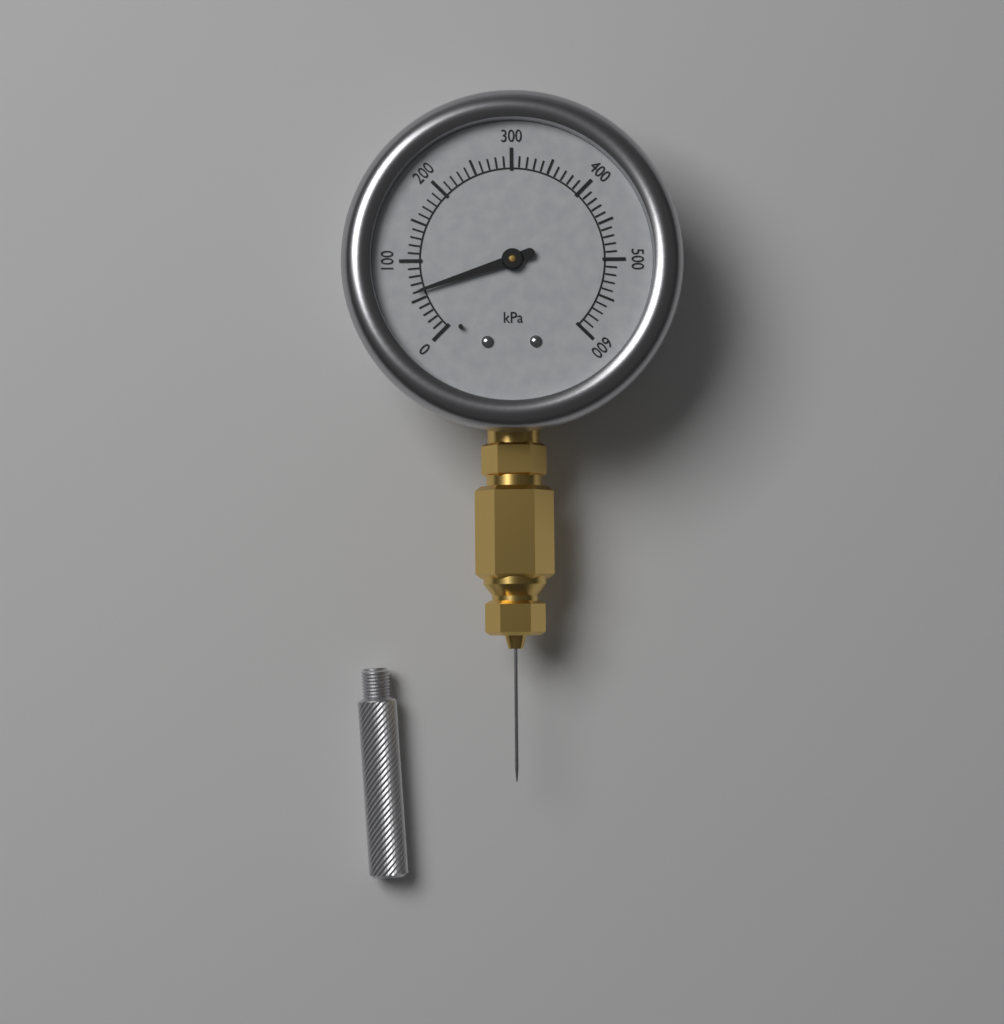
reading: 60 kPa
